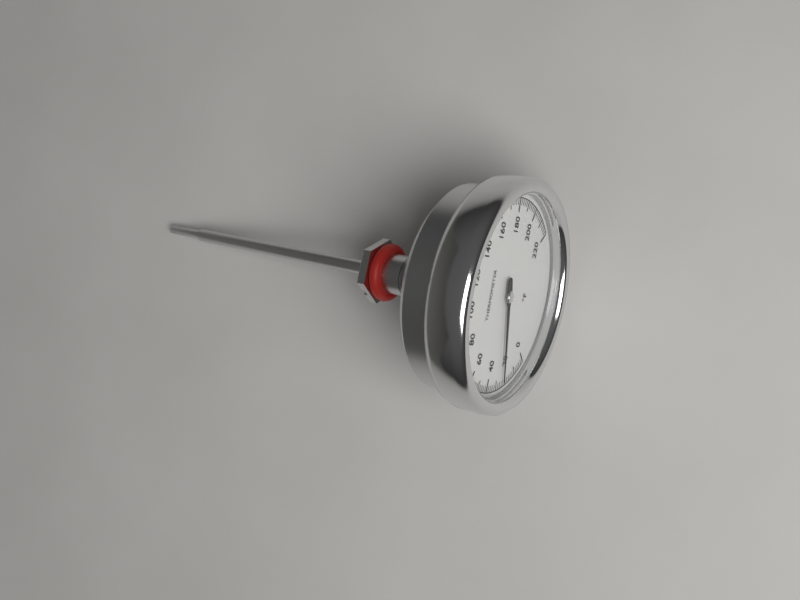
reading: 24 °F
